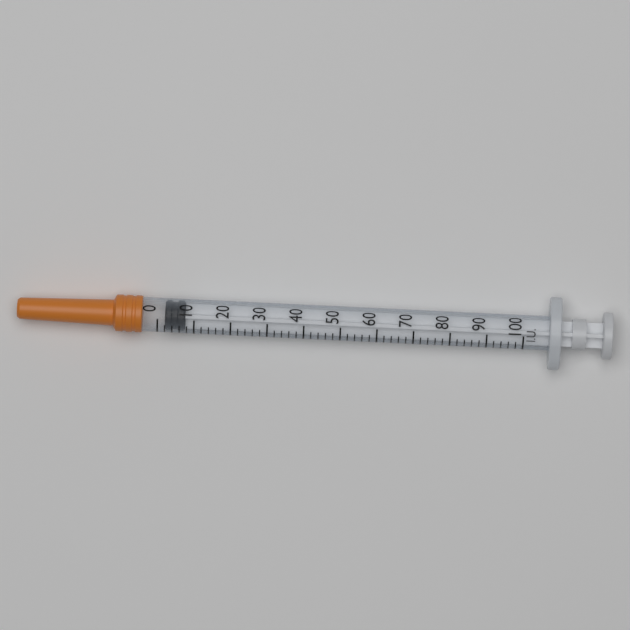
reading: 2 IU
